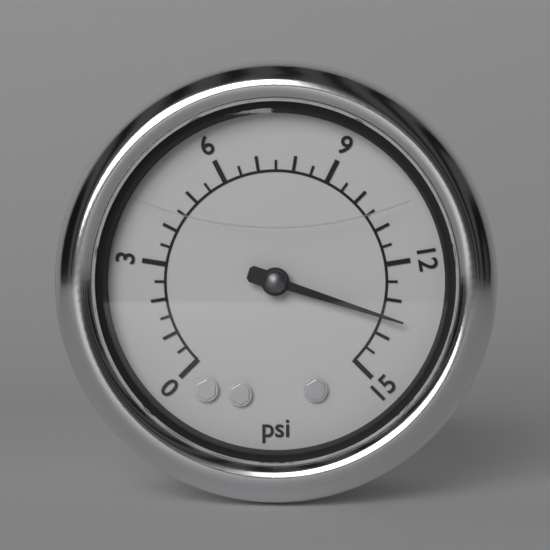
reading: 13.5 psi
